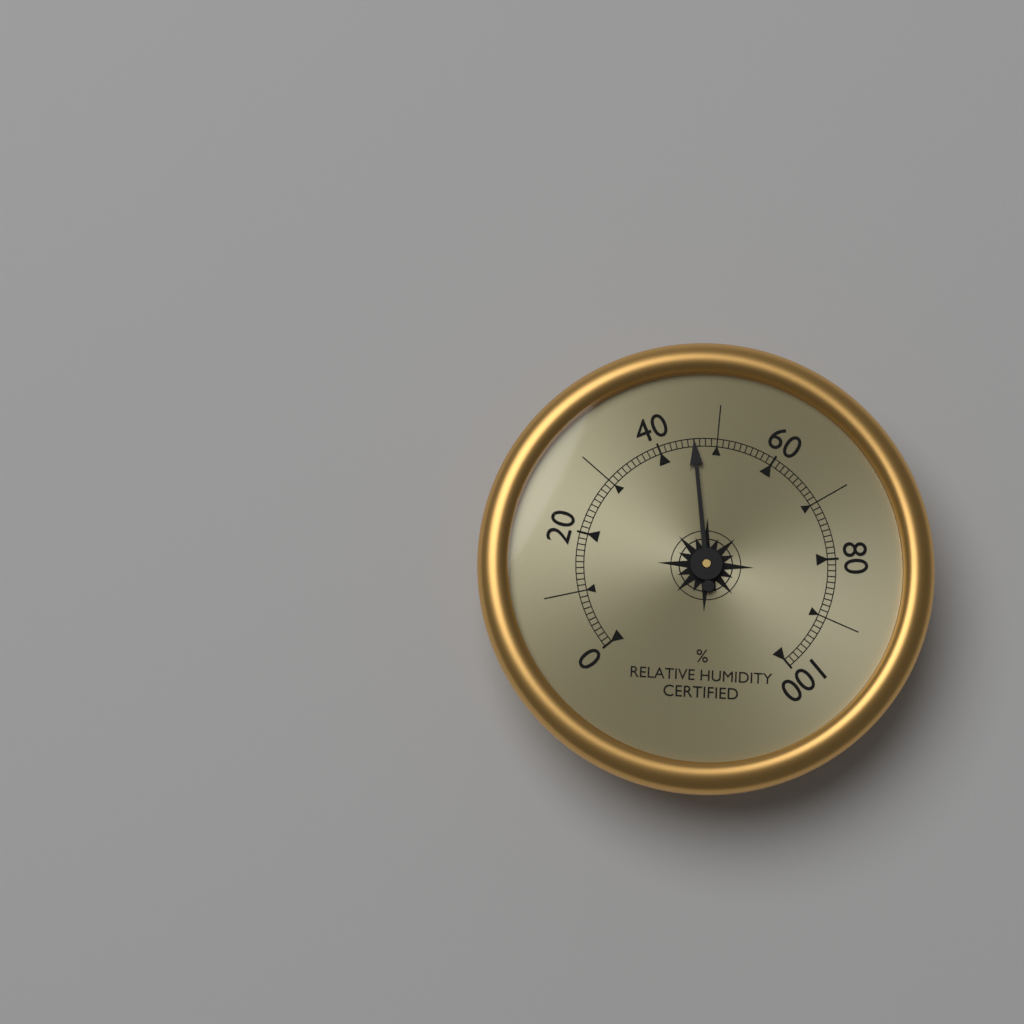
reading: 46 %
